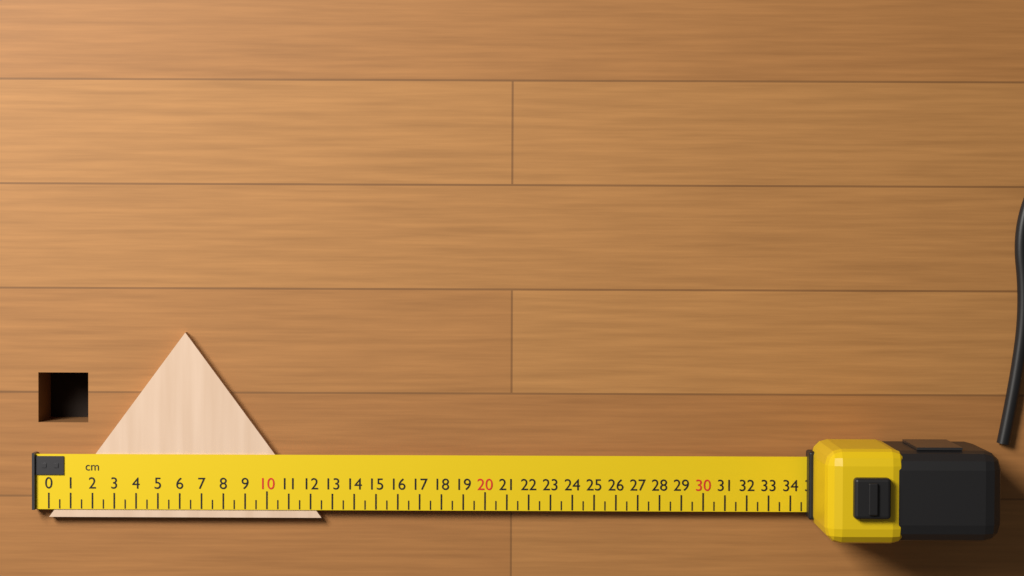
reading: 12.5 cm
